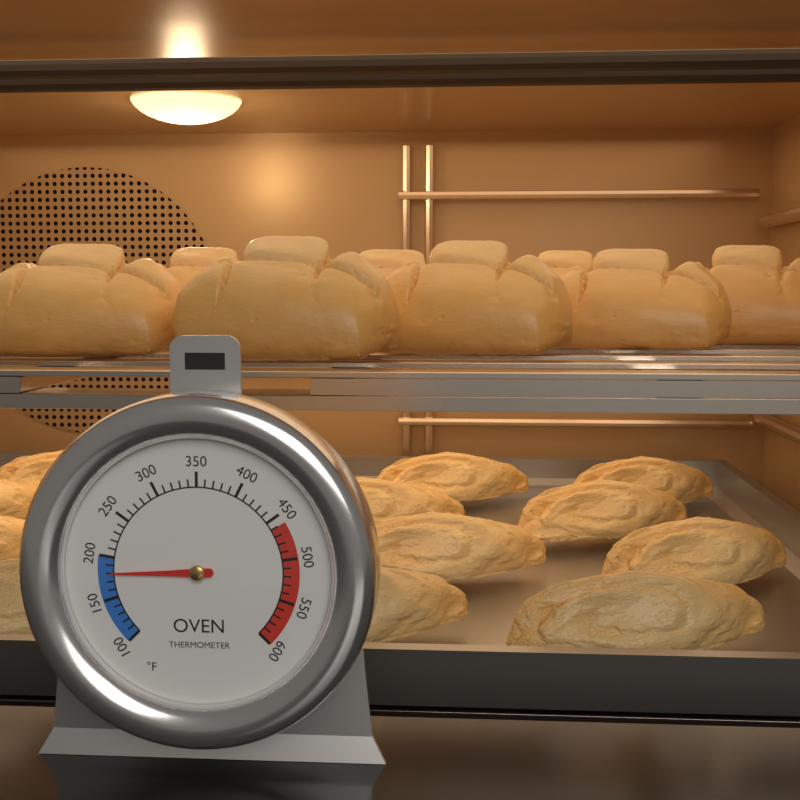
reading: 180 °F
